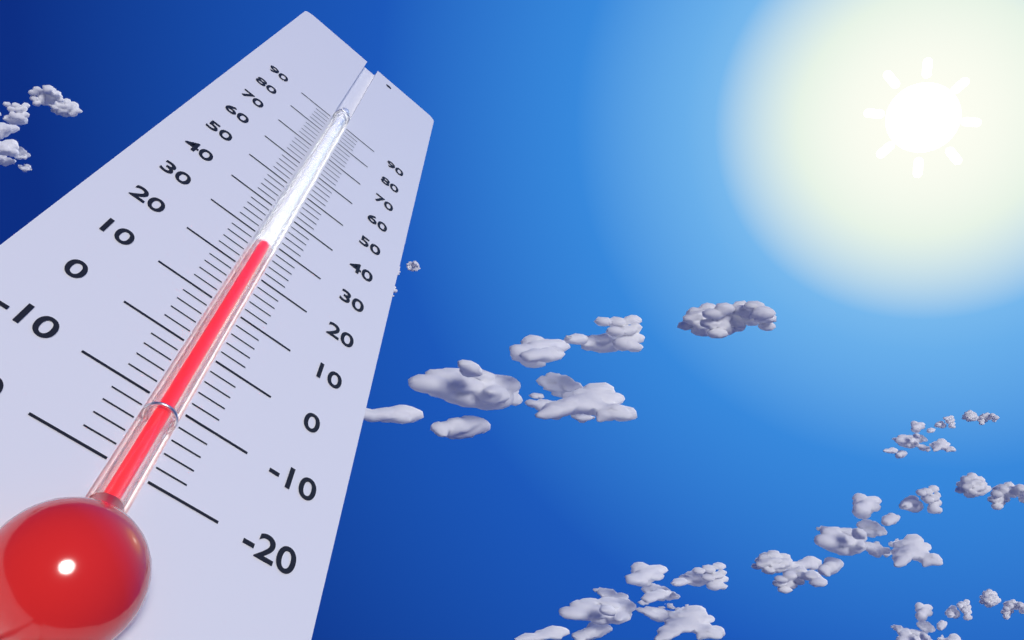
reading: 28 (no unit)
